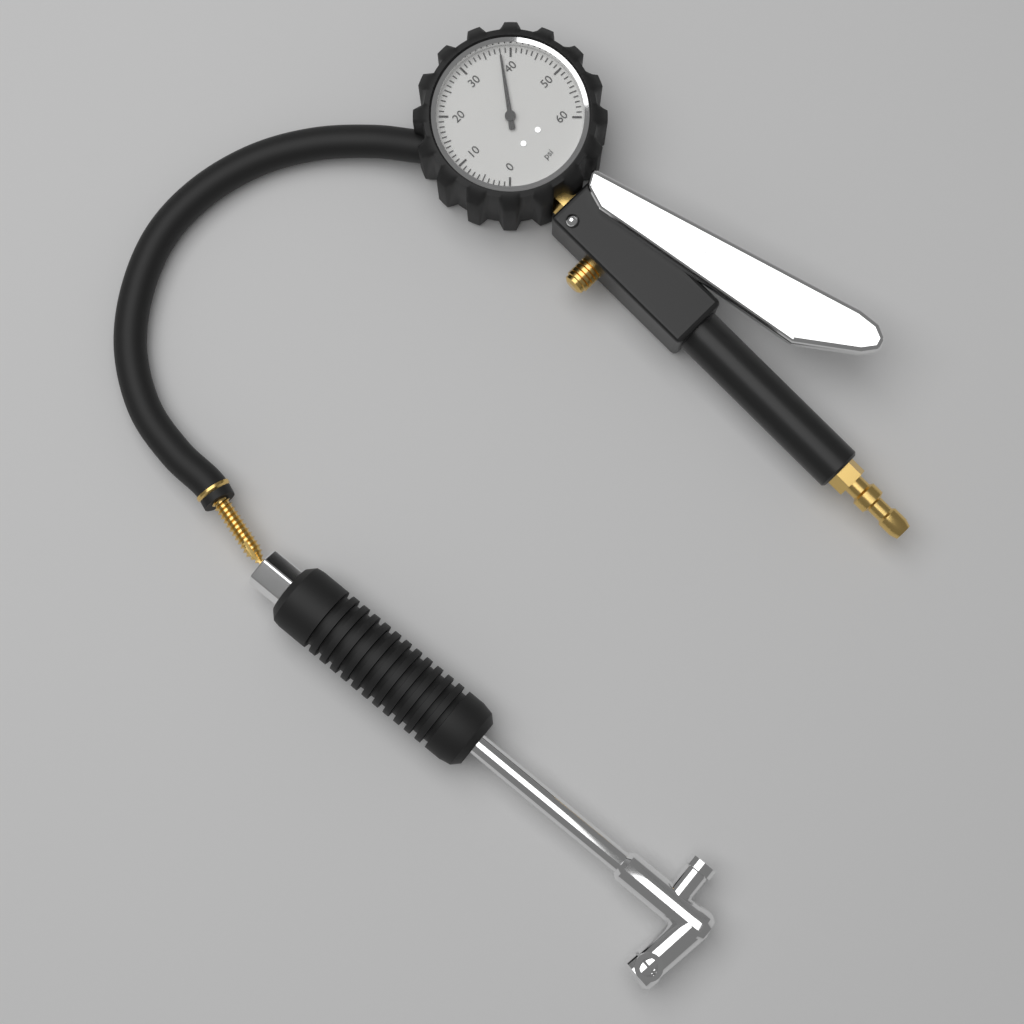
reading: 38 psi
